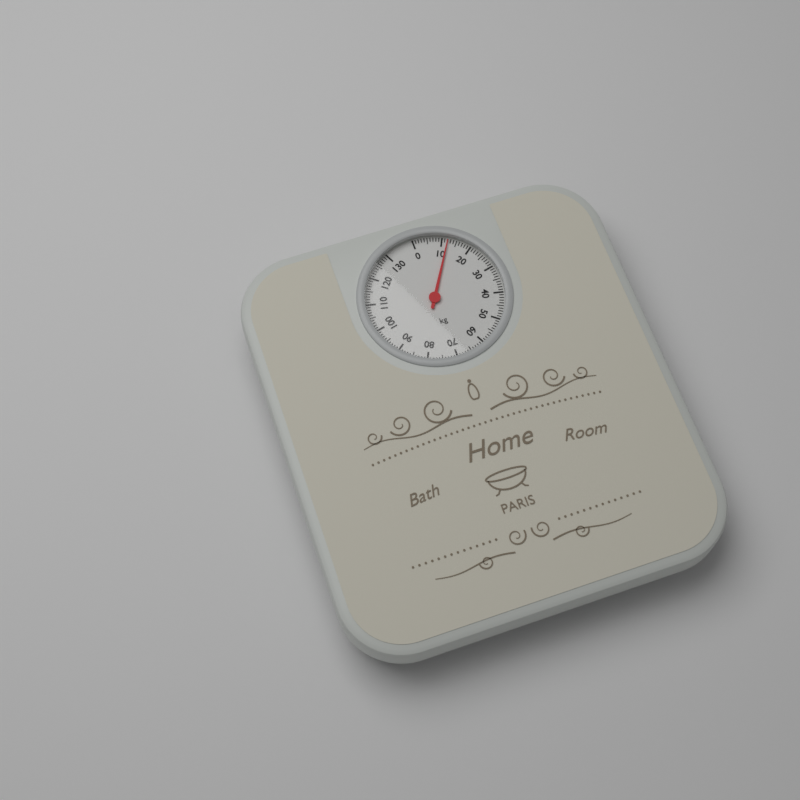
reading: 12 kg
